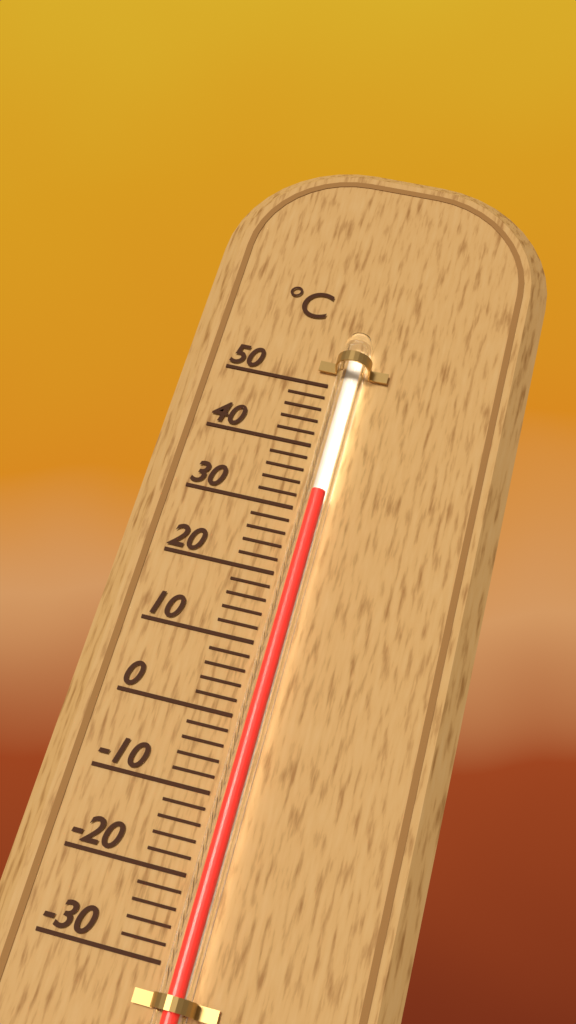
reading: 32 °C
